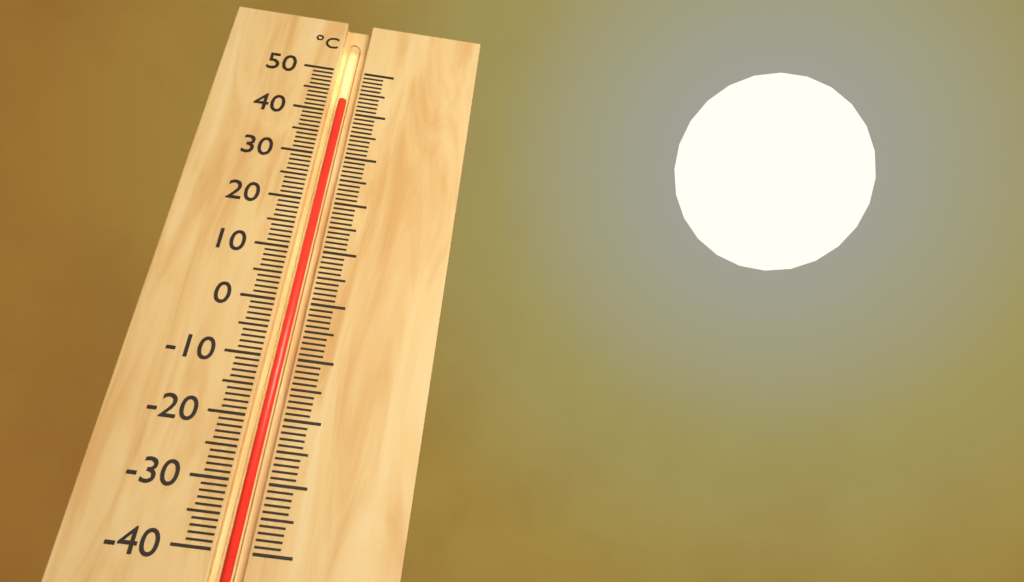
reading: 43 °C
